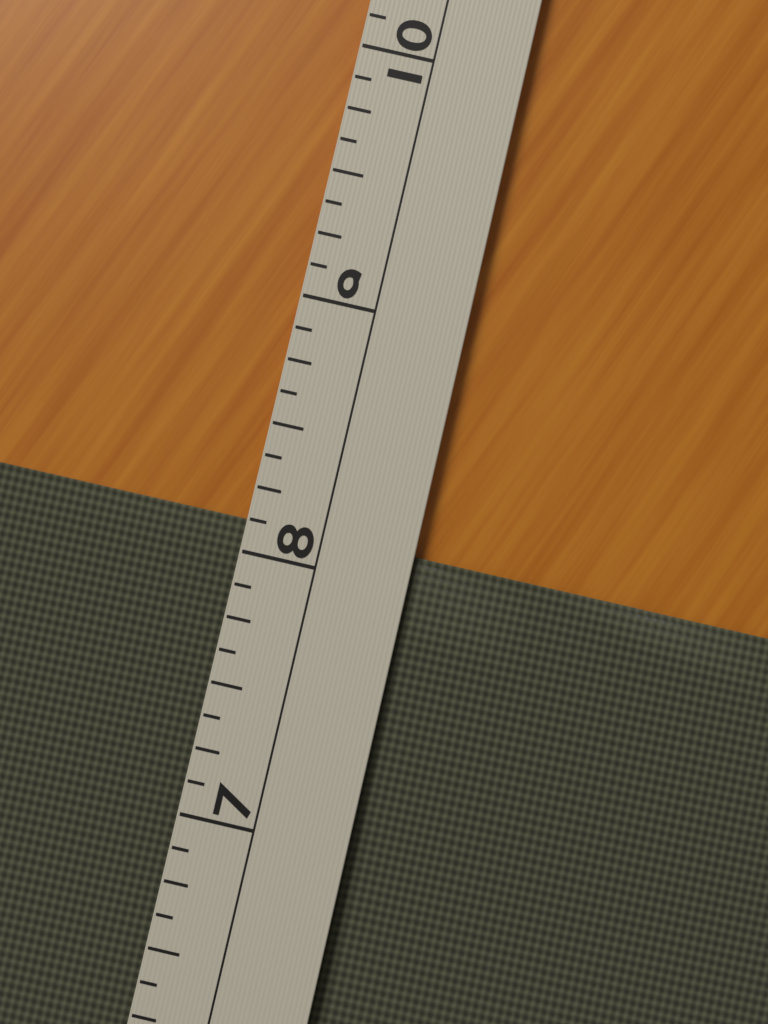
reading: 8.125 (no unit)
